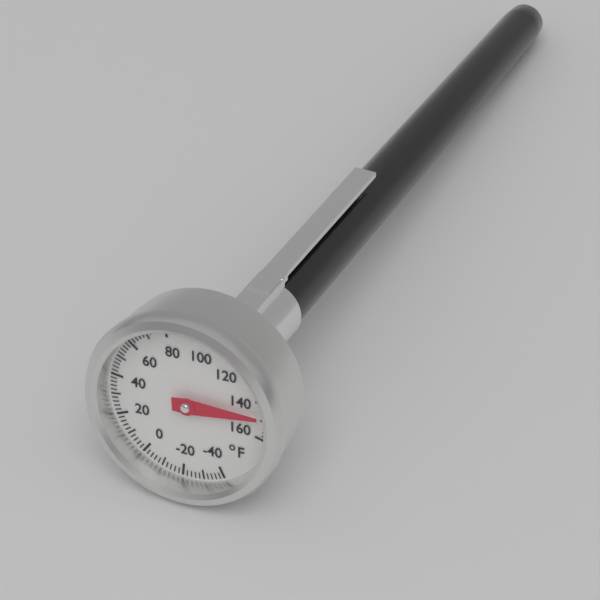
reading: 148 °F
